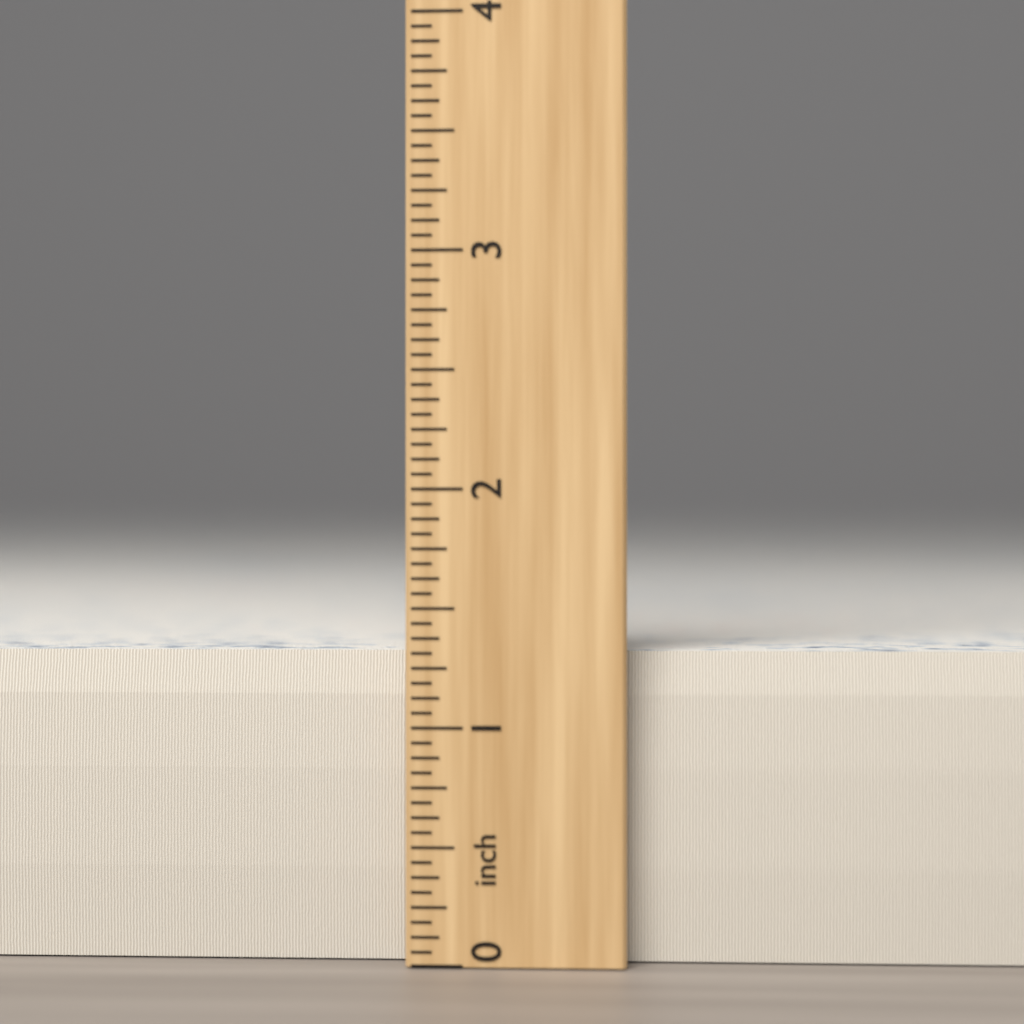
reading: 1.3125 inch
